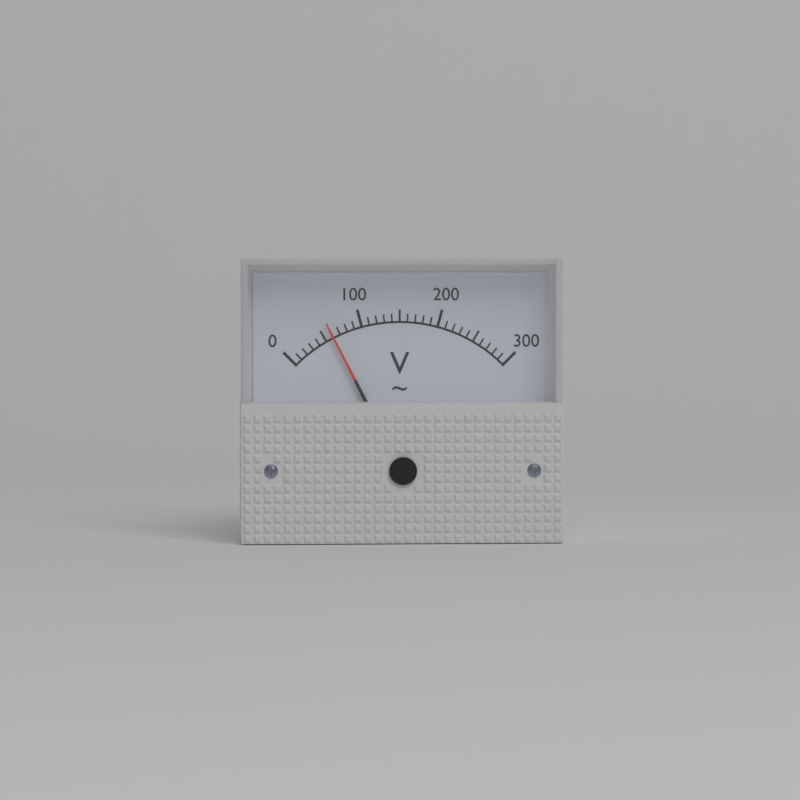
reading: 60 V
